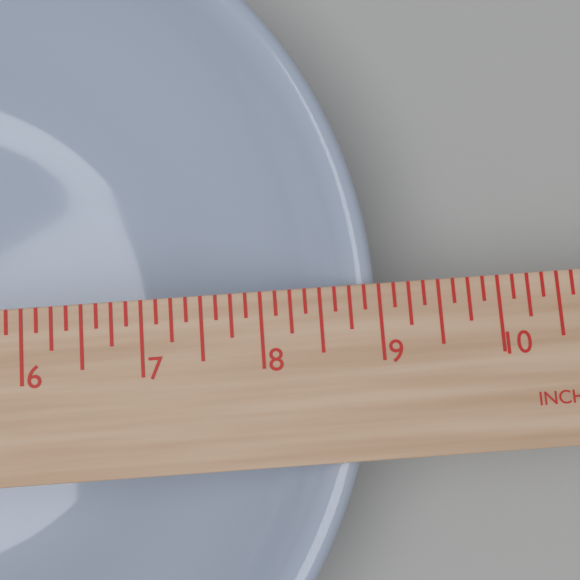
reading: 9.000 in
